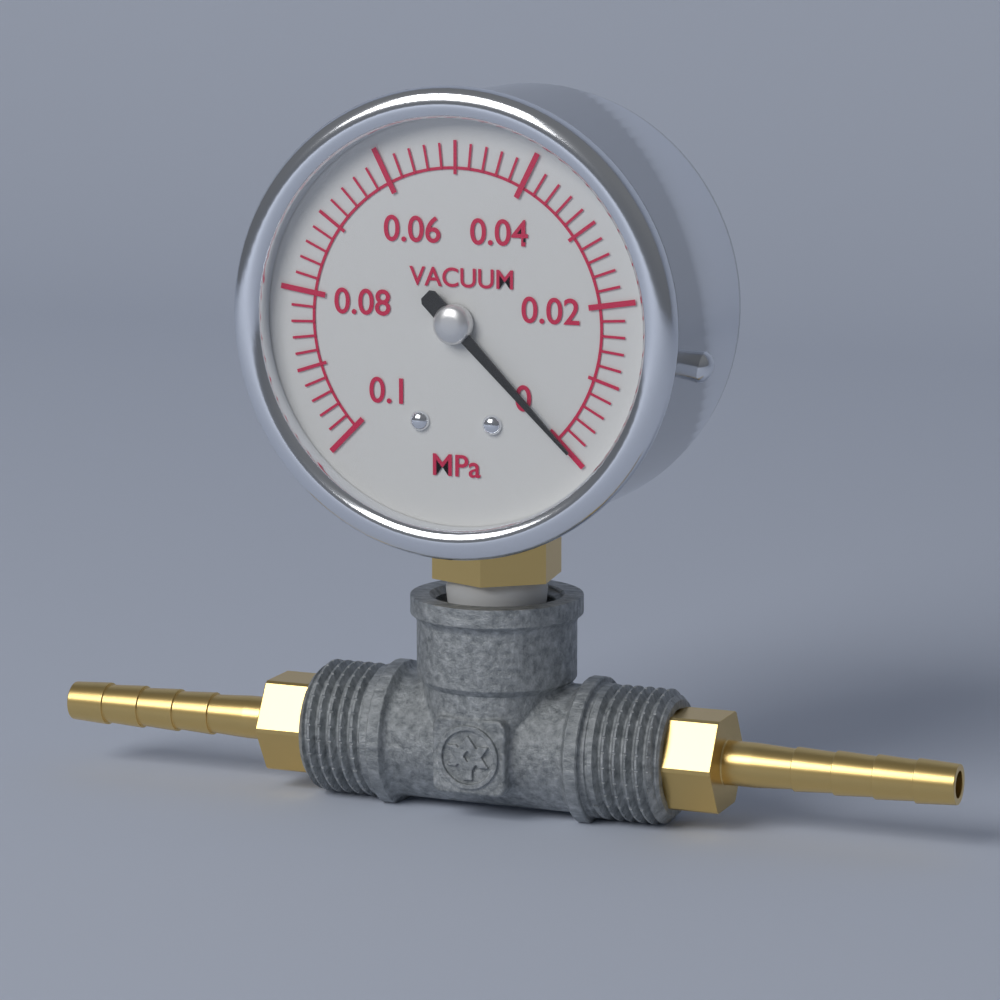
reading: 0.000 MPa
